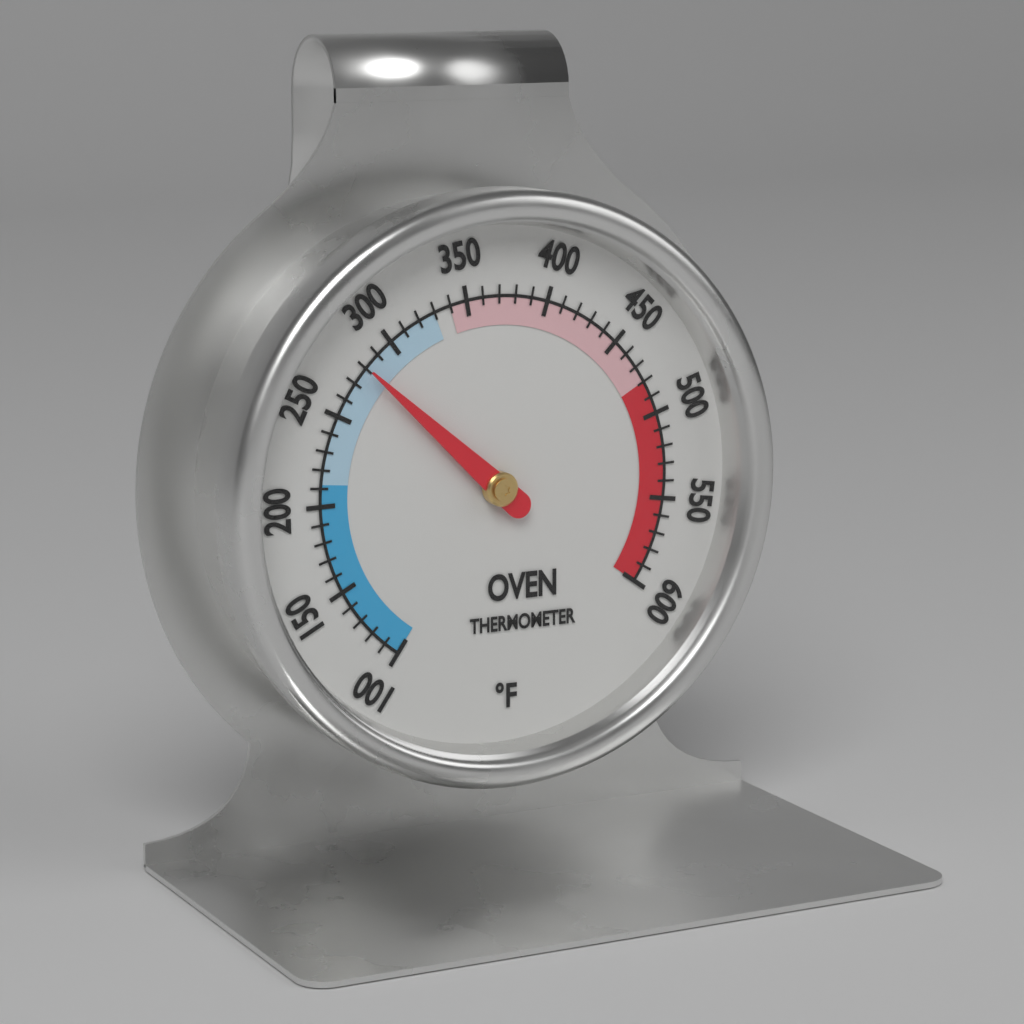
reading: 280 °F
